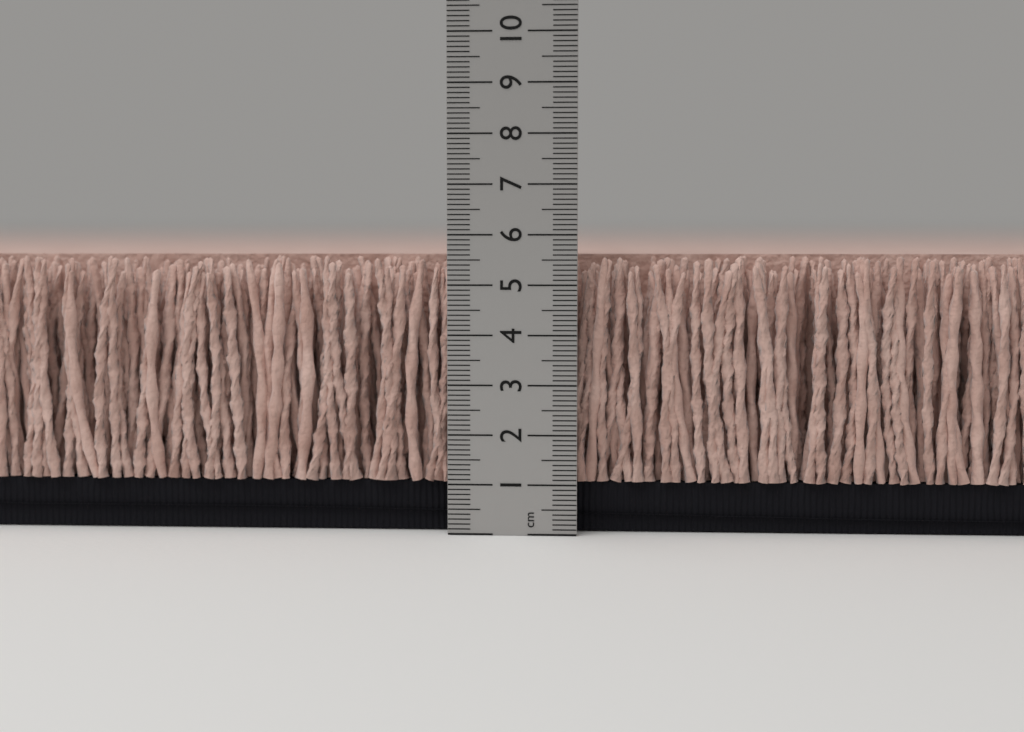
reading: 5.6 cm
